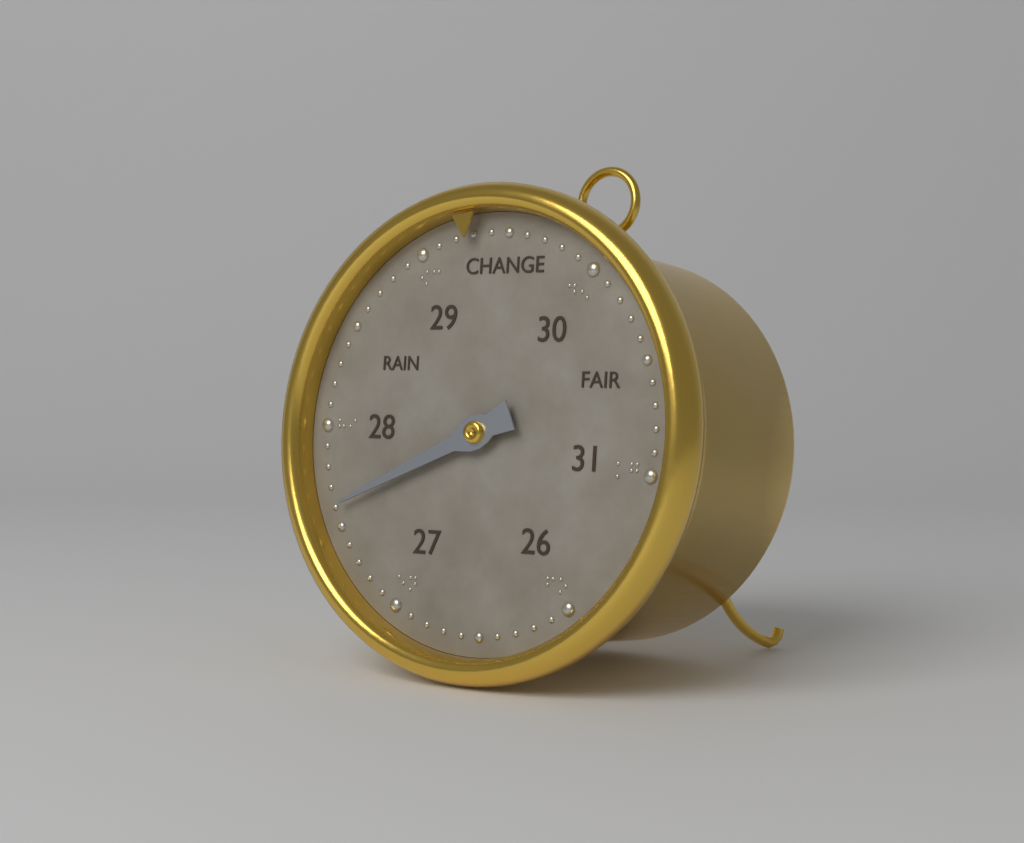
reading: 27.6 (no unit)
